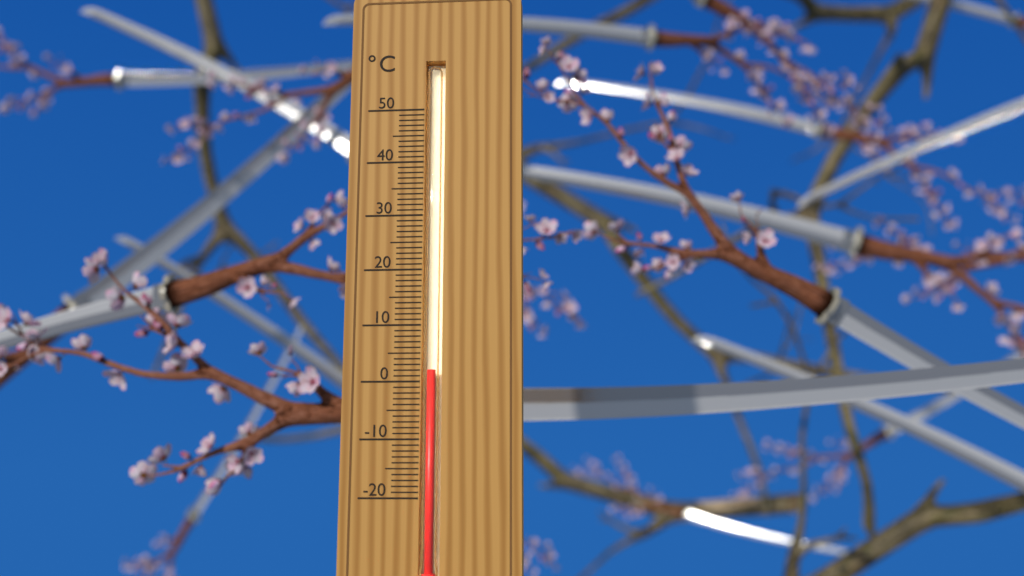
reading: 2 °C
